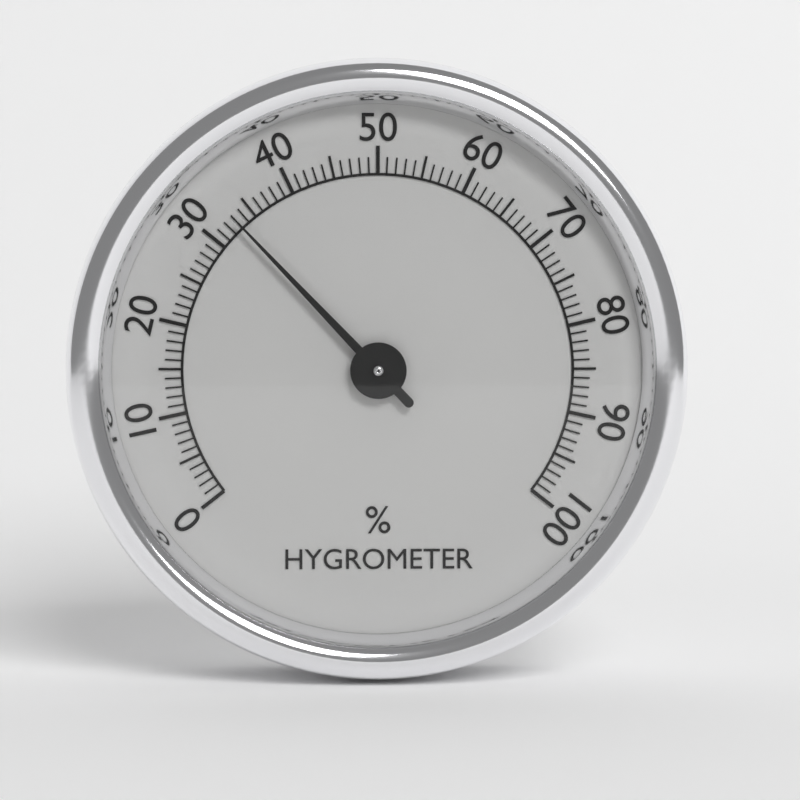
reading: 33 %
